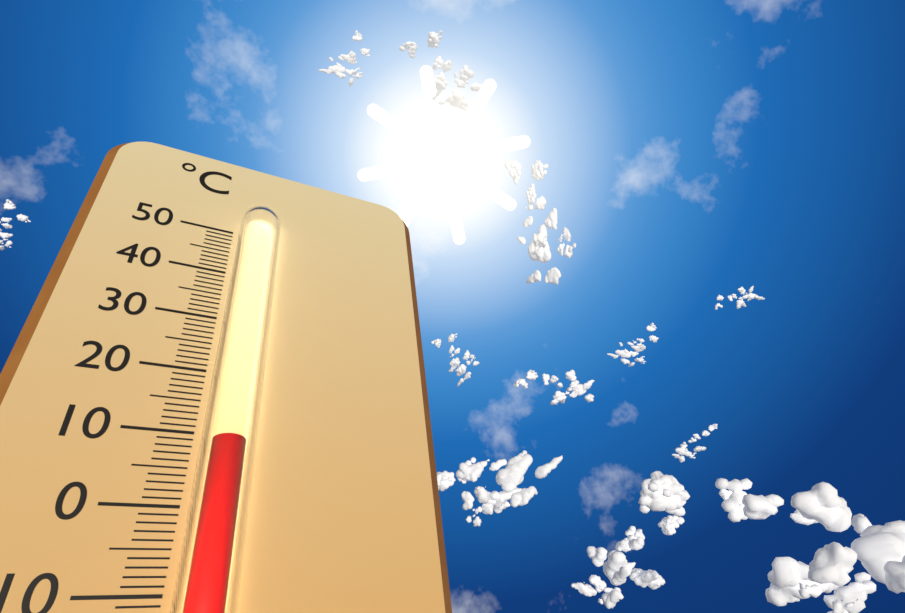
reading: 8 °C
